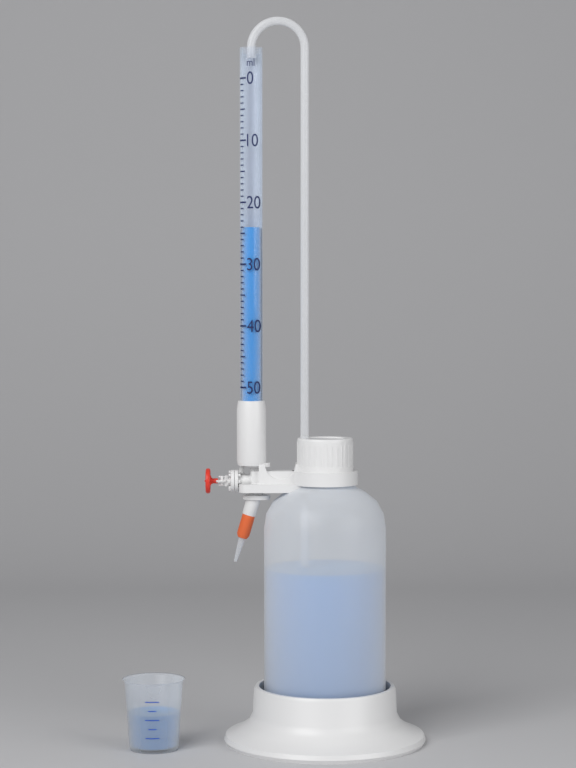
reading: 24 ml
